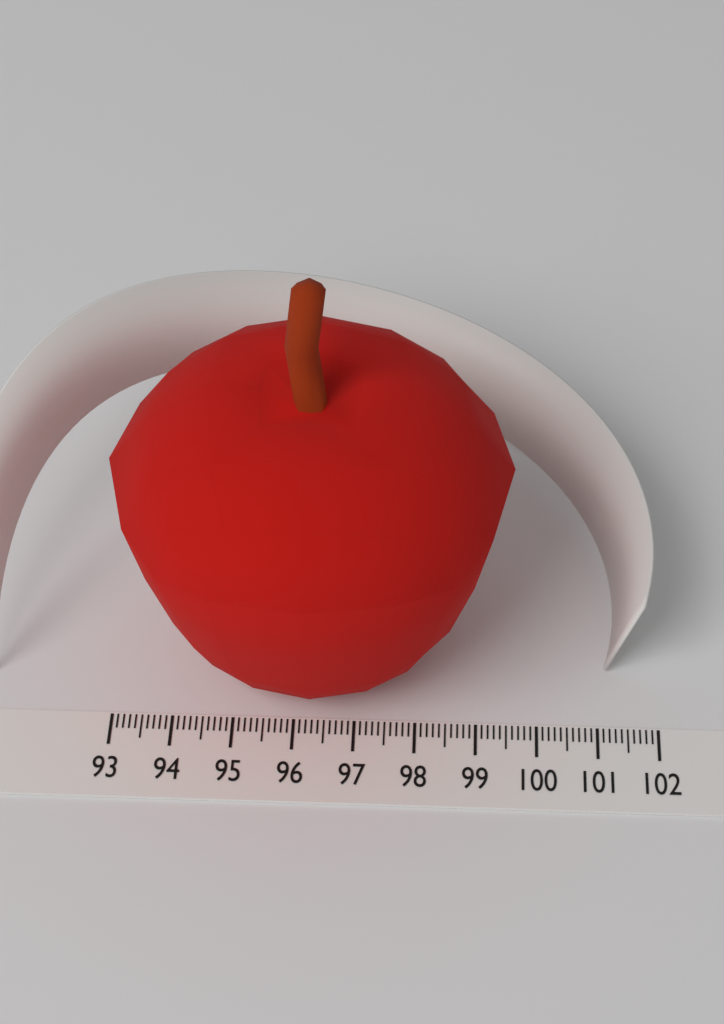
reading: 99.5 (no unit)
